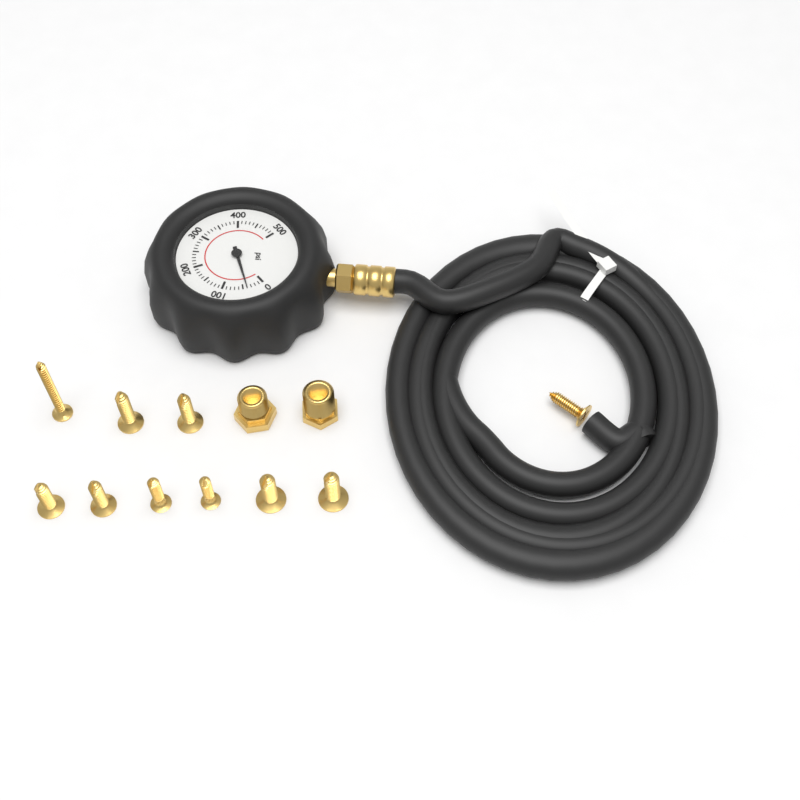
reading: 40 psi
